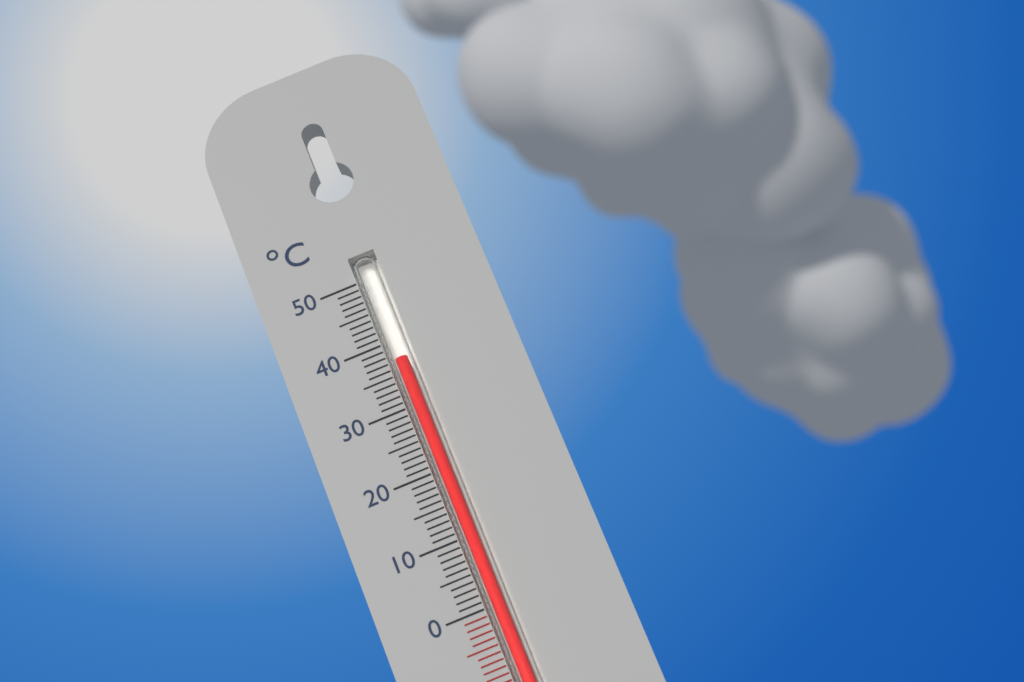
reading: 37 °C
